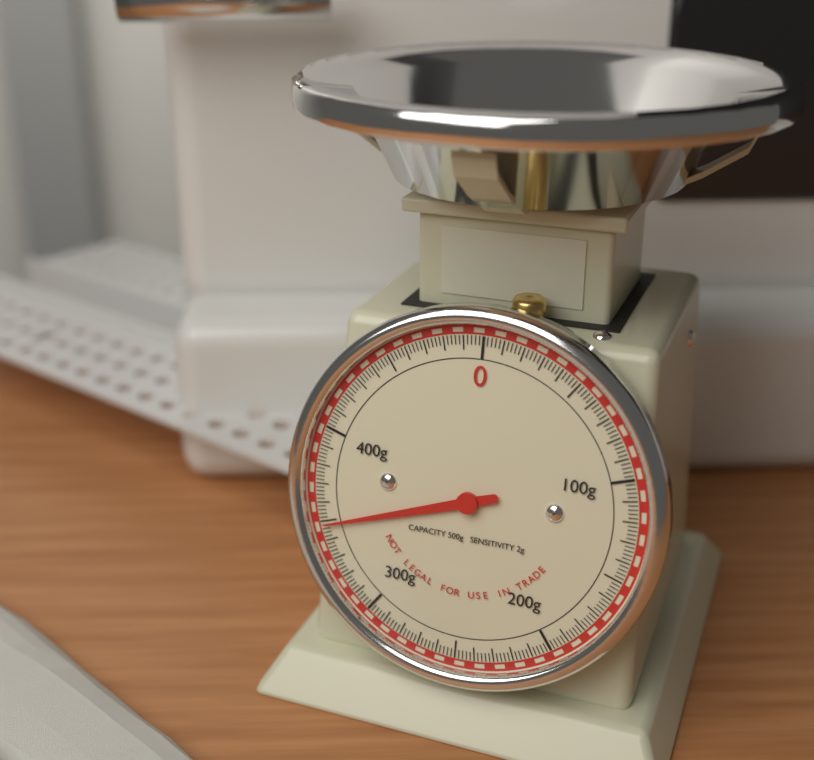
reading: 348 g
